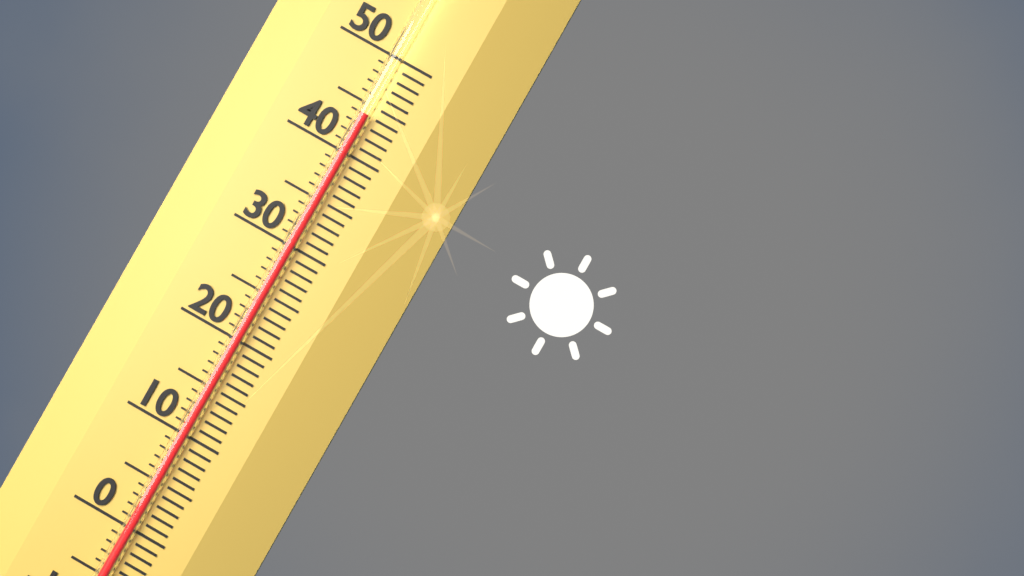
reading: 44 (no unit)
